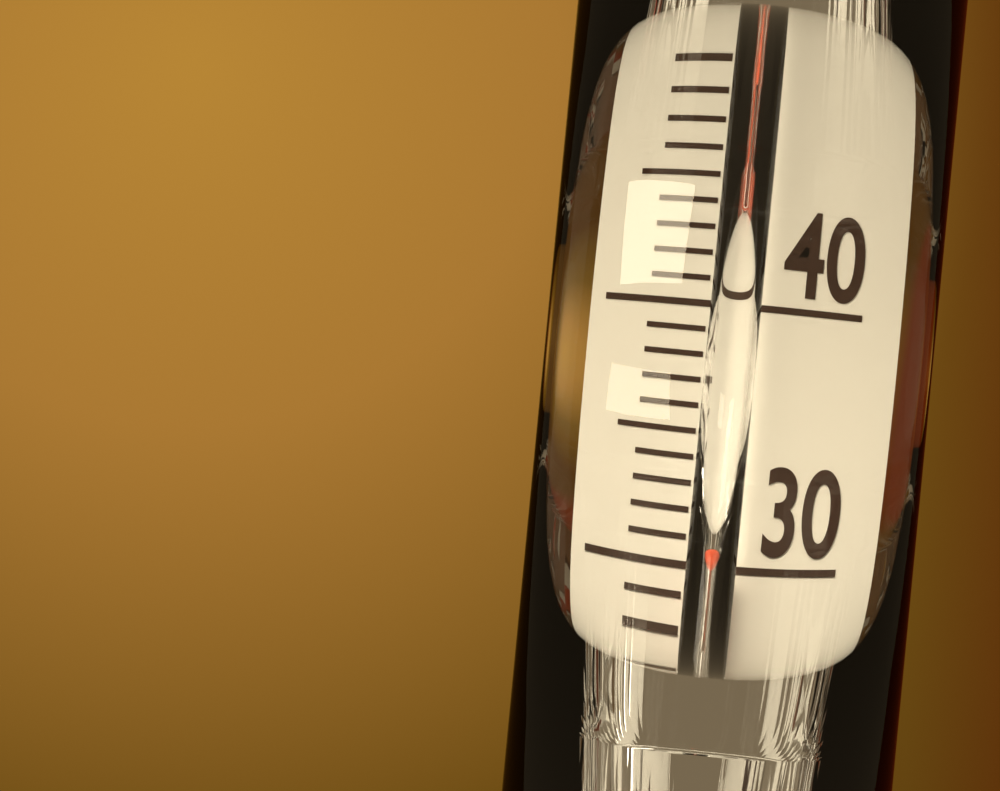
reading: 30 °C
